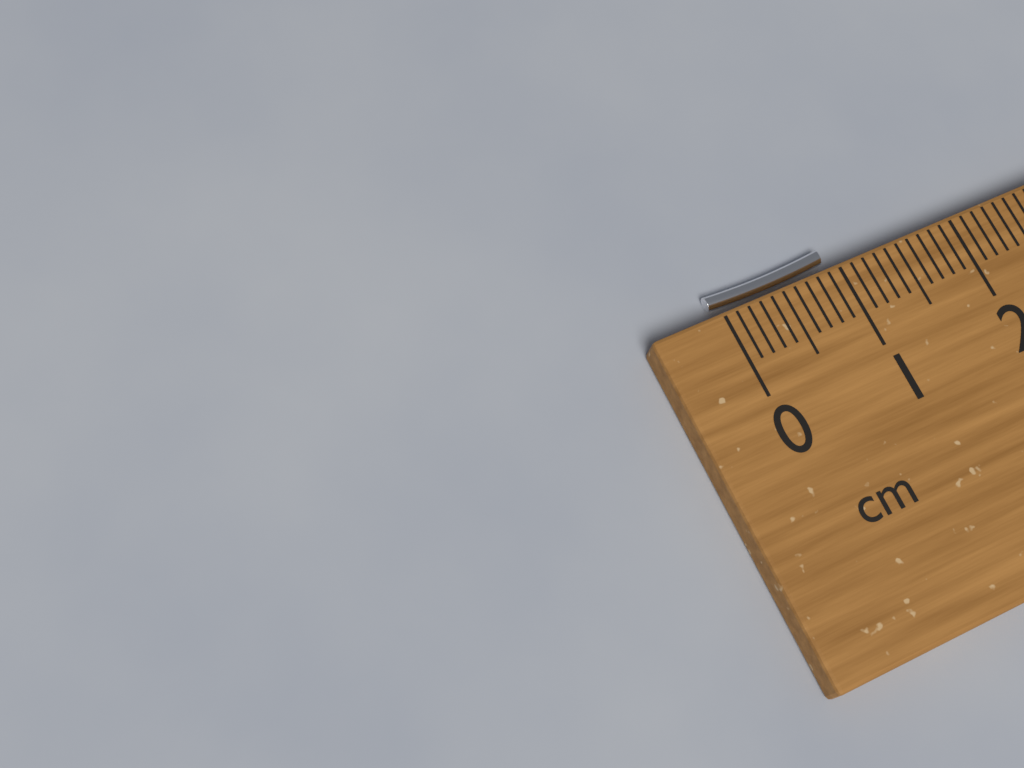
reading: 1.0 cm
